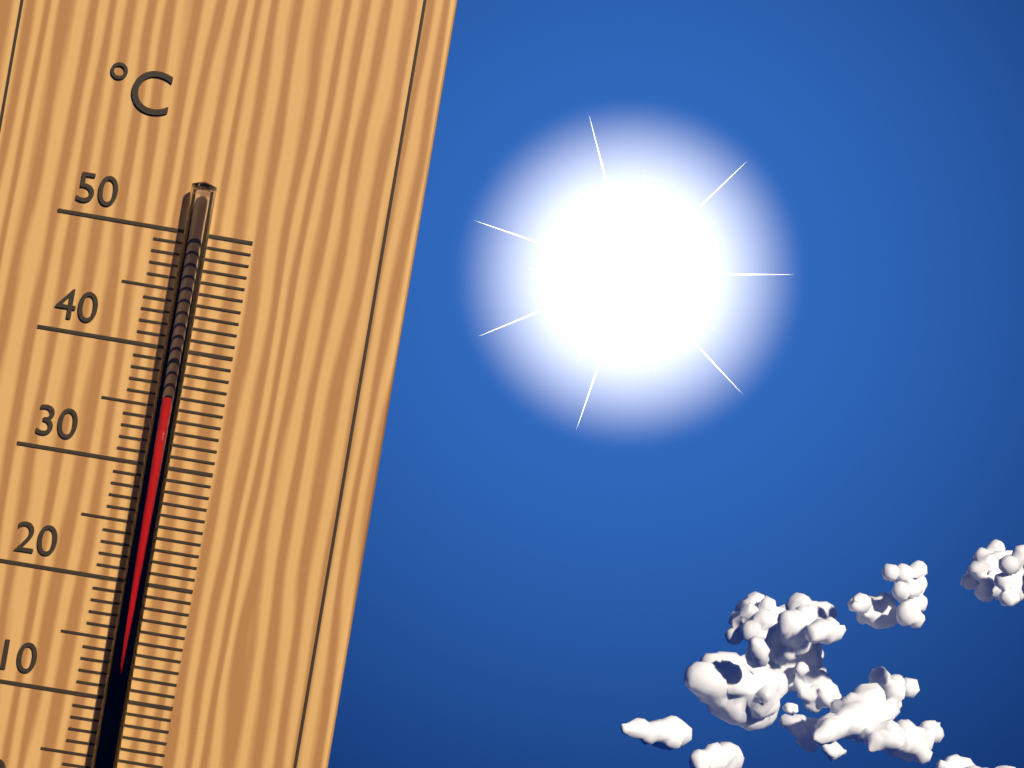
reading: 36 °C
